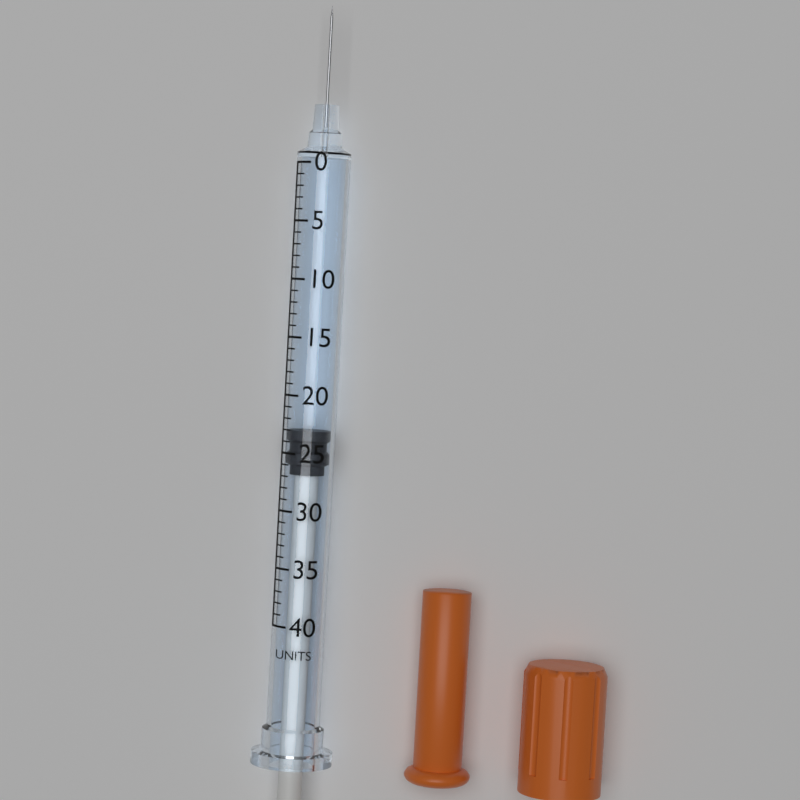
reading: 23 units
